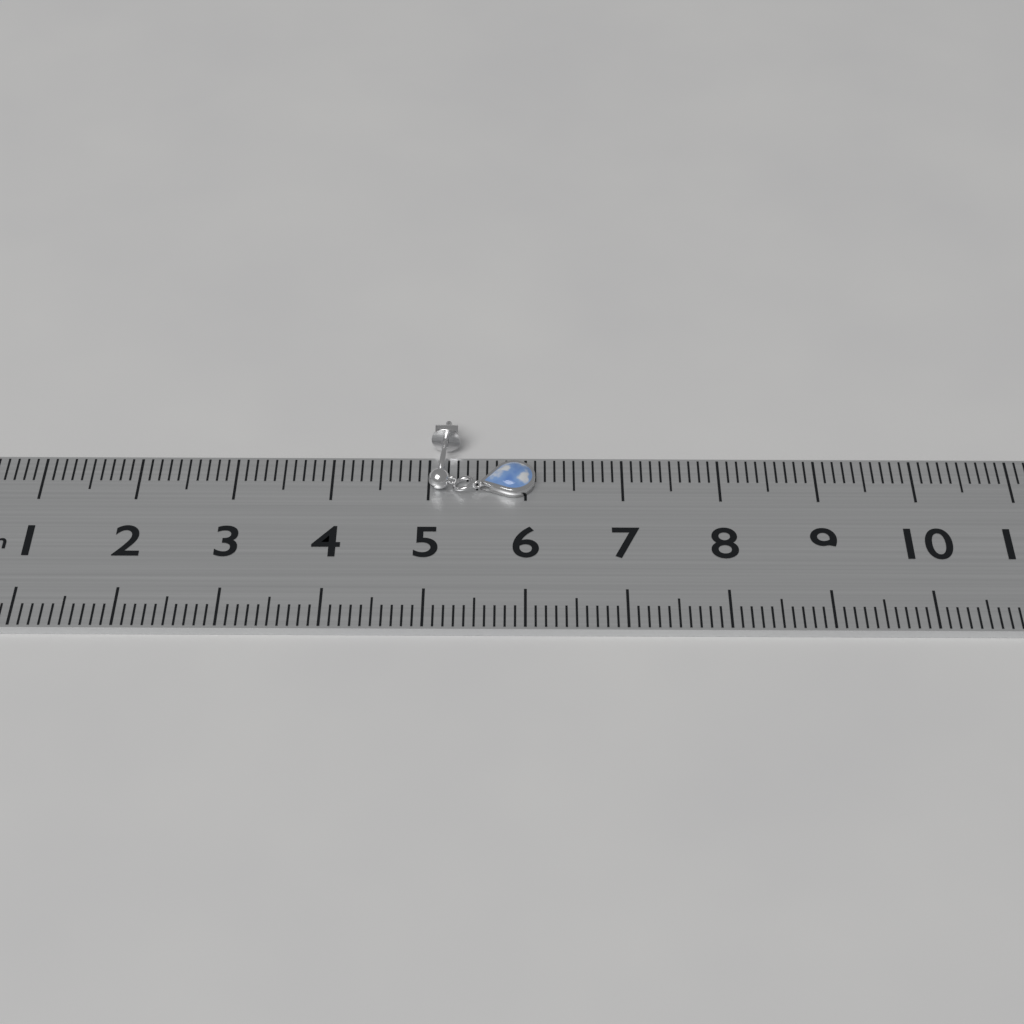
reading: 6.1 cm
